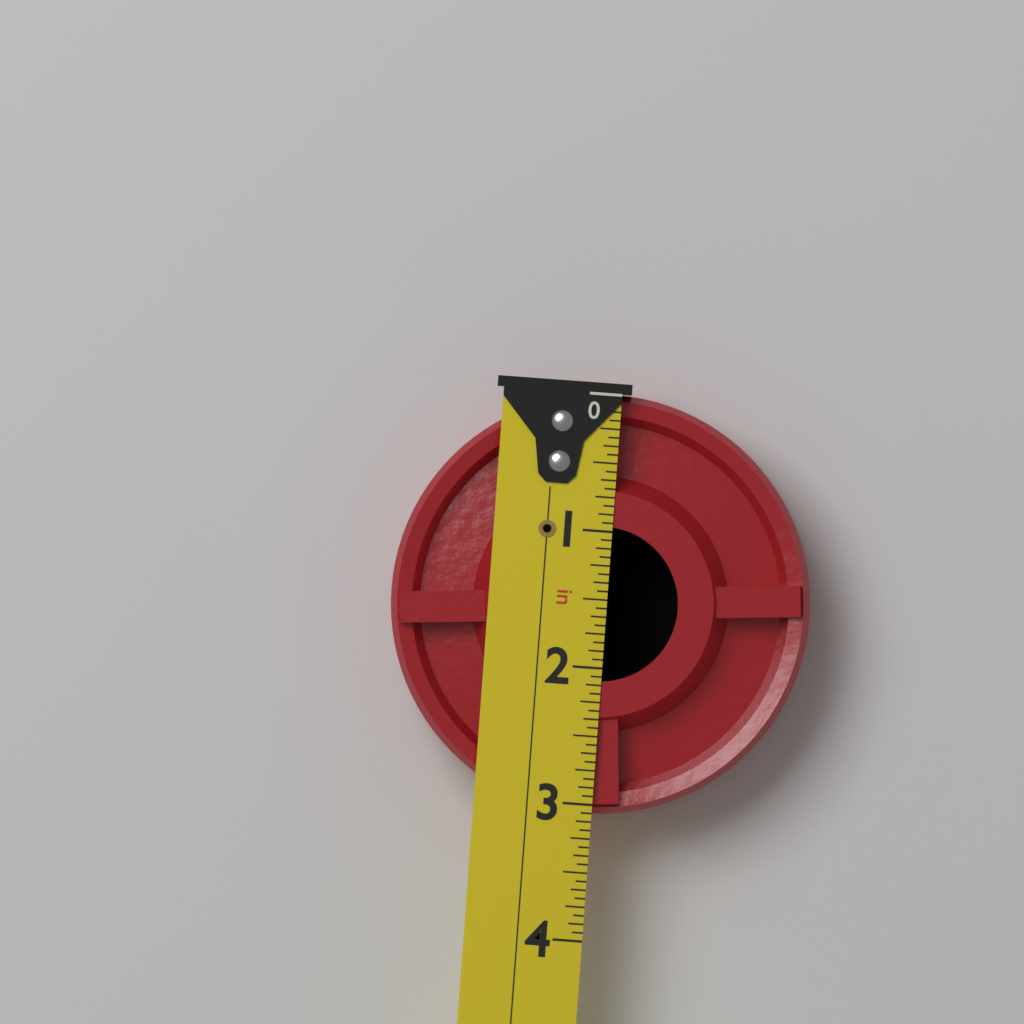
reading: 3.0625 in
